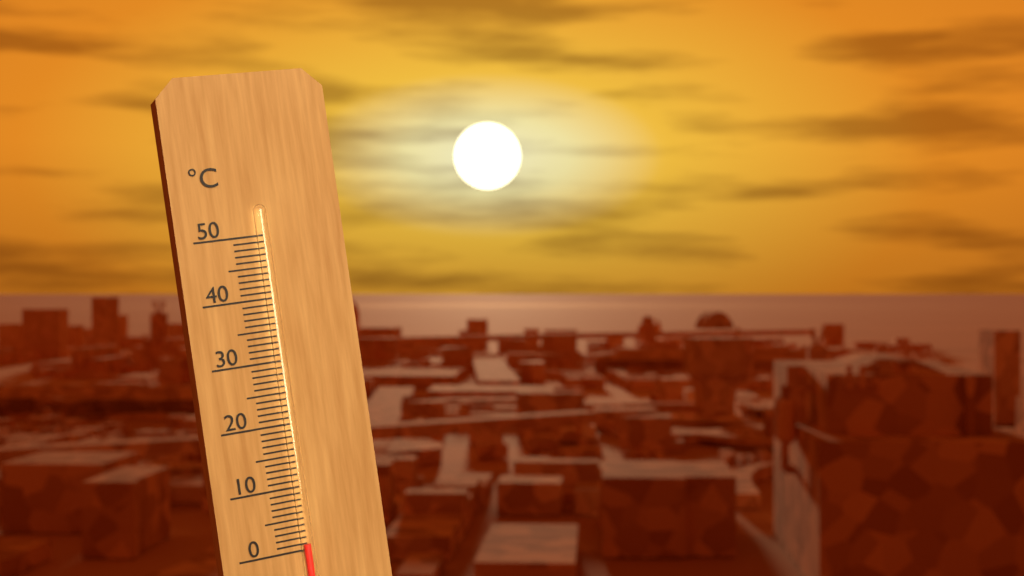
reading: 1 °C
